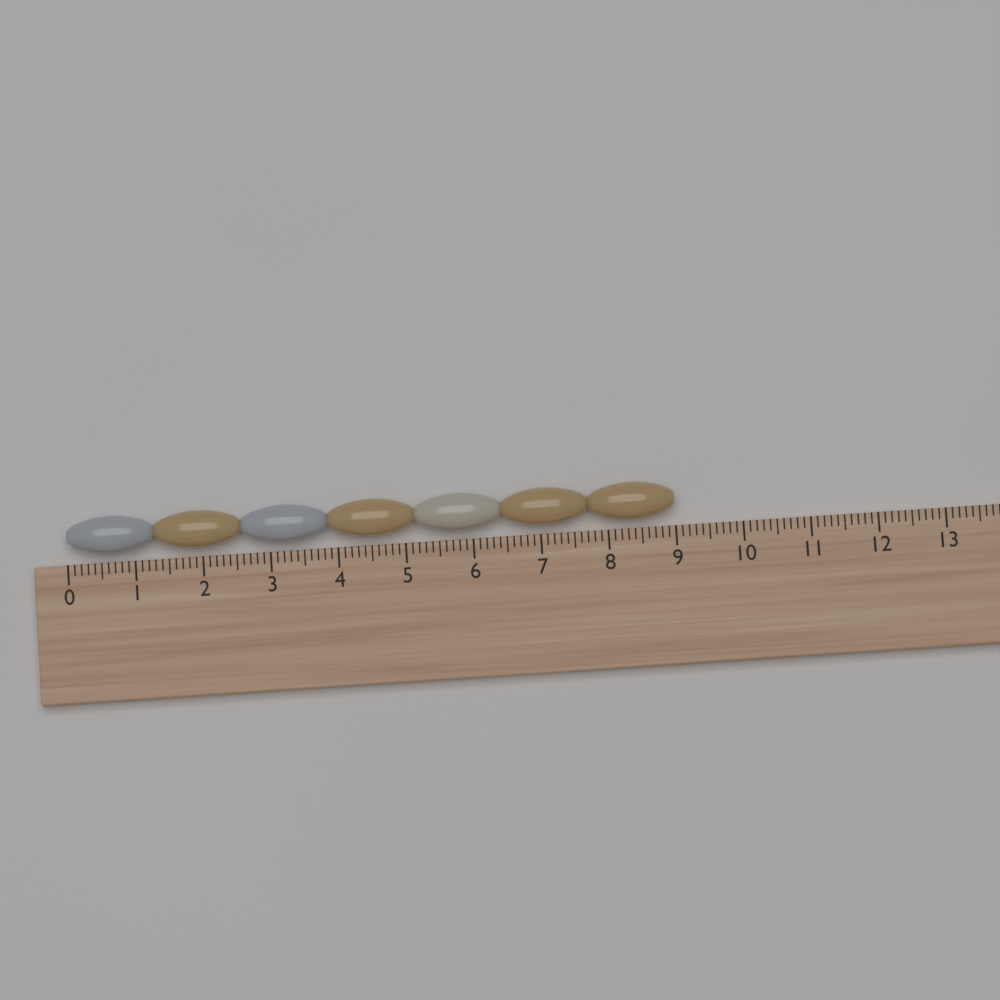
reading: 9.0 (no unit)
